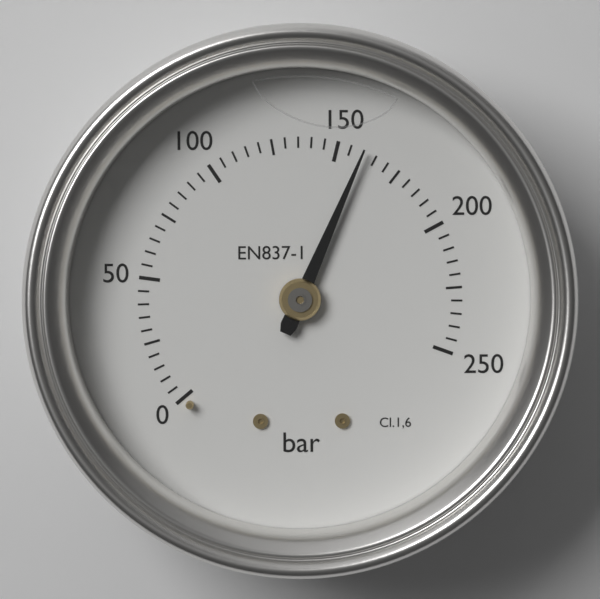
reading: 160 bar
